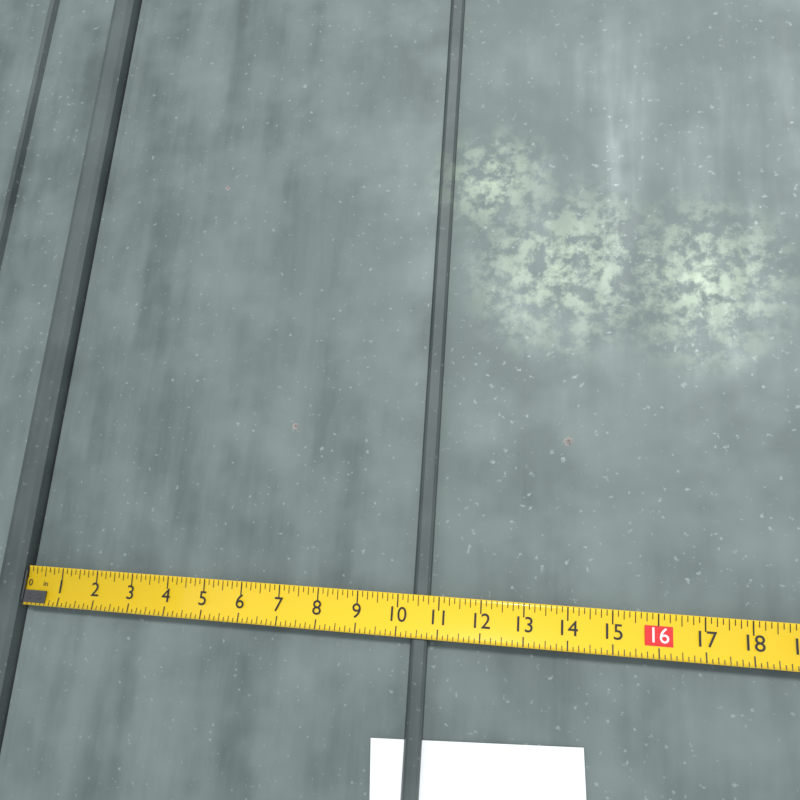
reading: 10.750 in
